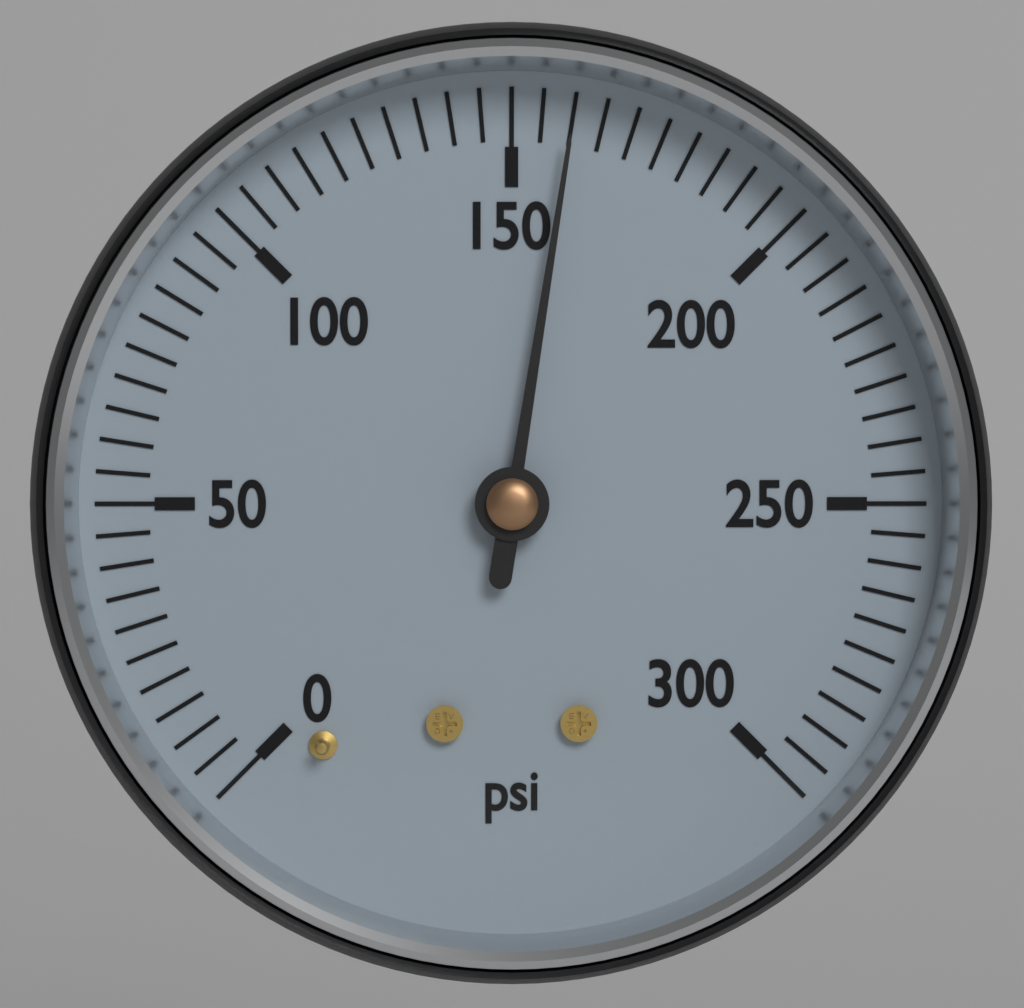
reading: 160 psi
